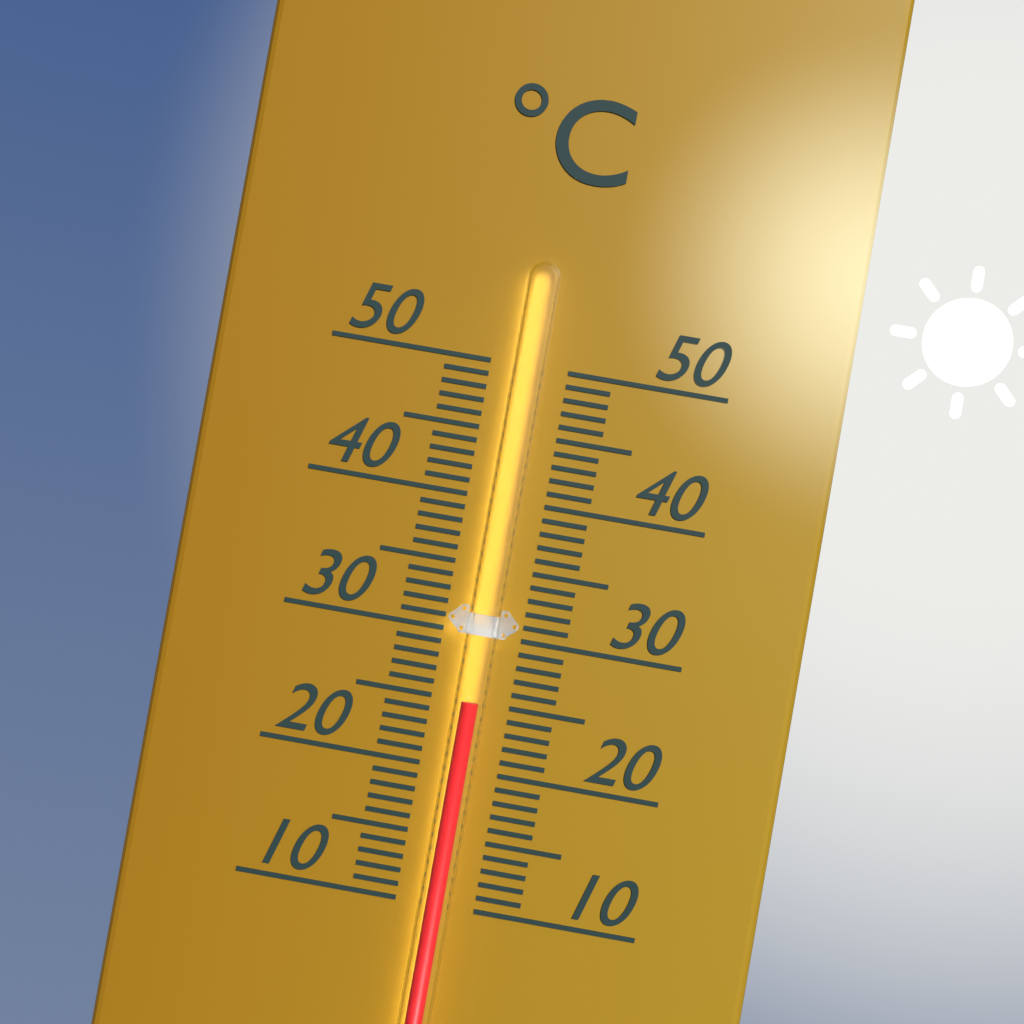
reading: 25 °C
